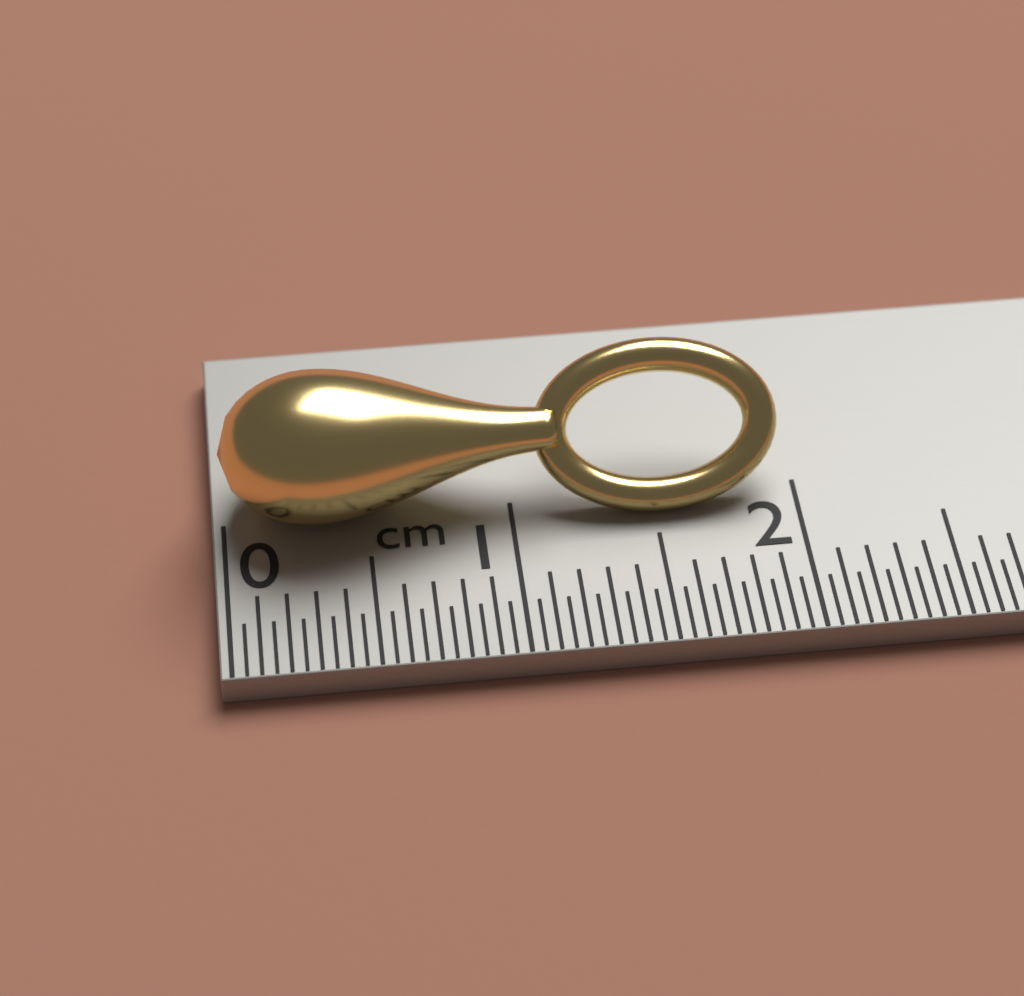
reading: 1.95 cm
